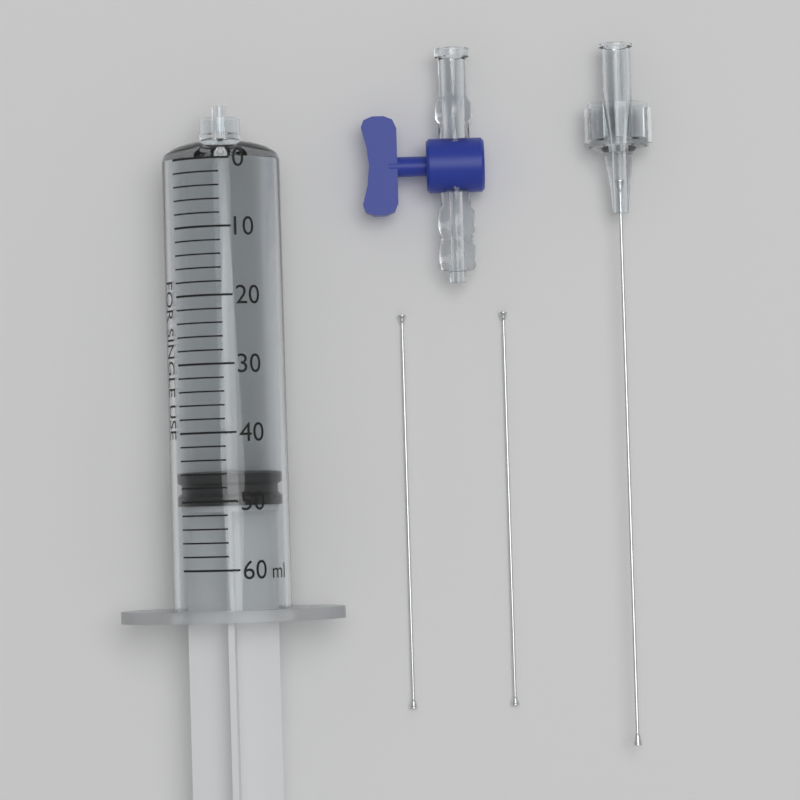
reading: 46 ml
